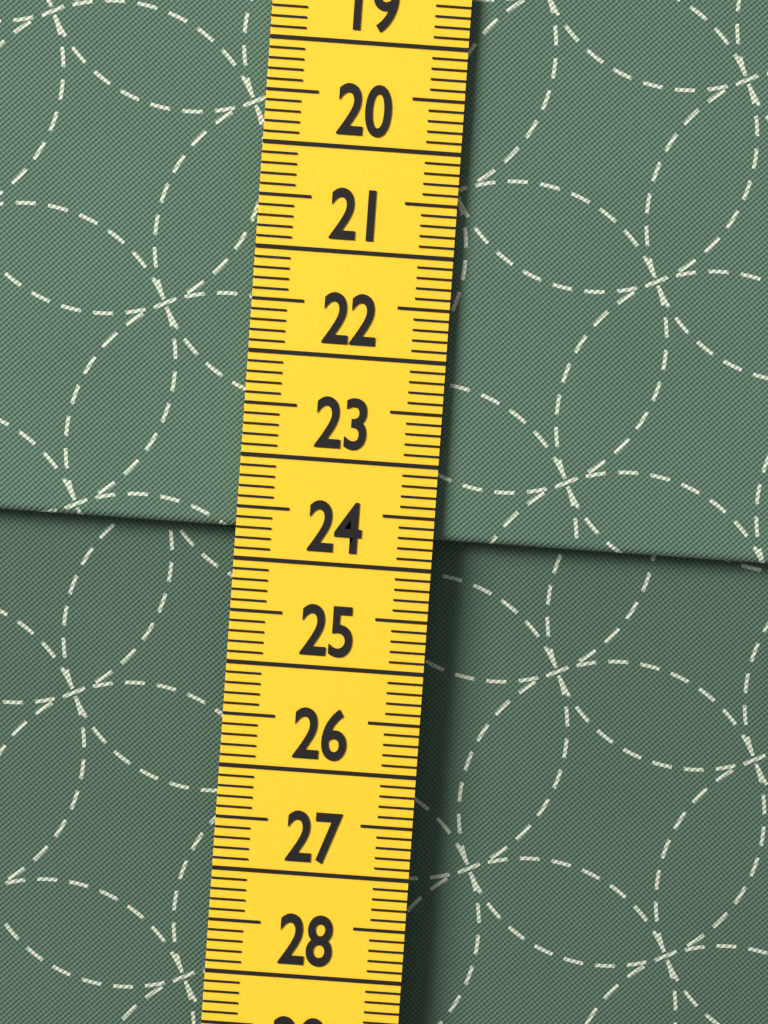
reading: 23.7 cm
